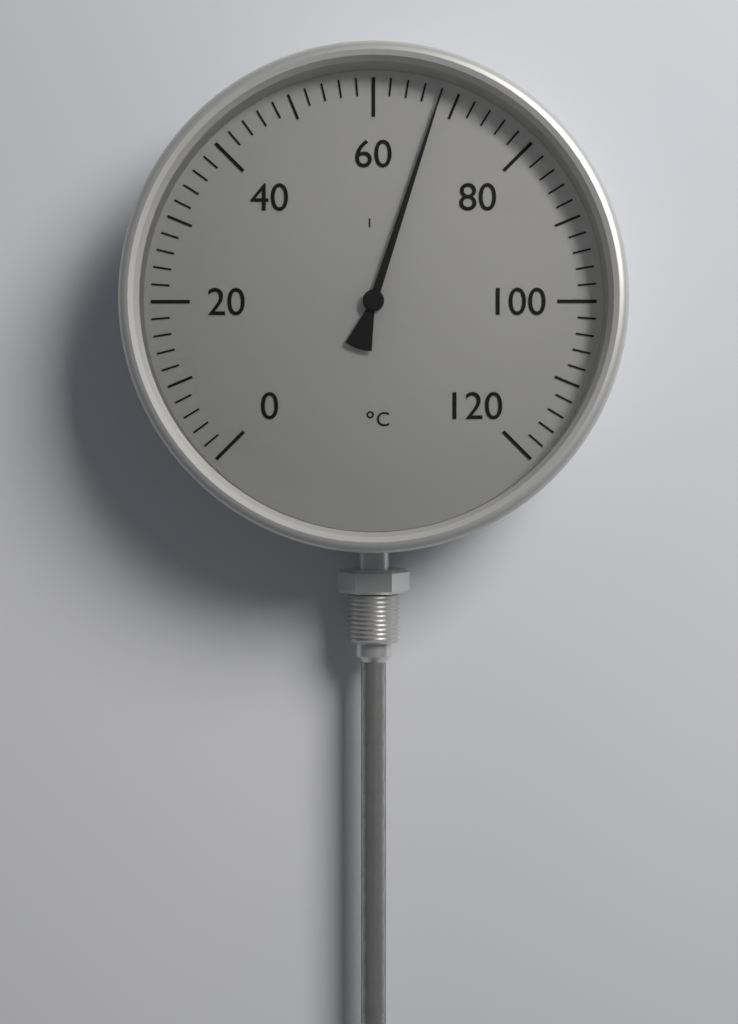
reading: 68 °C
